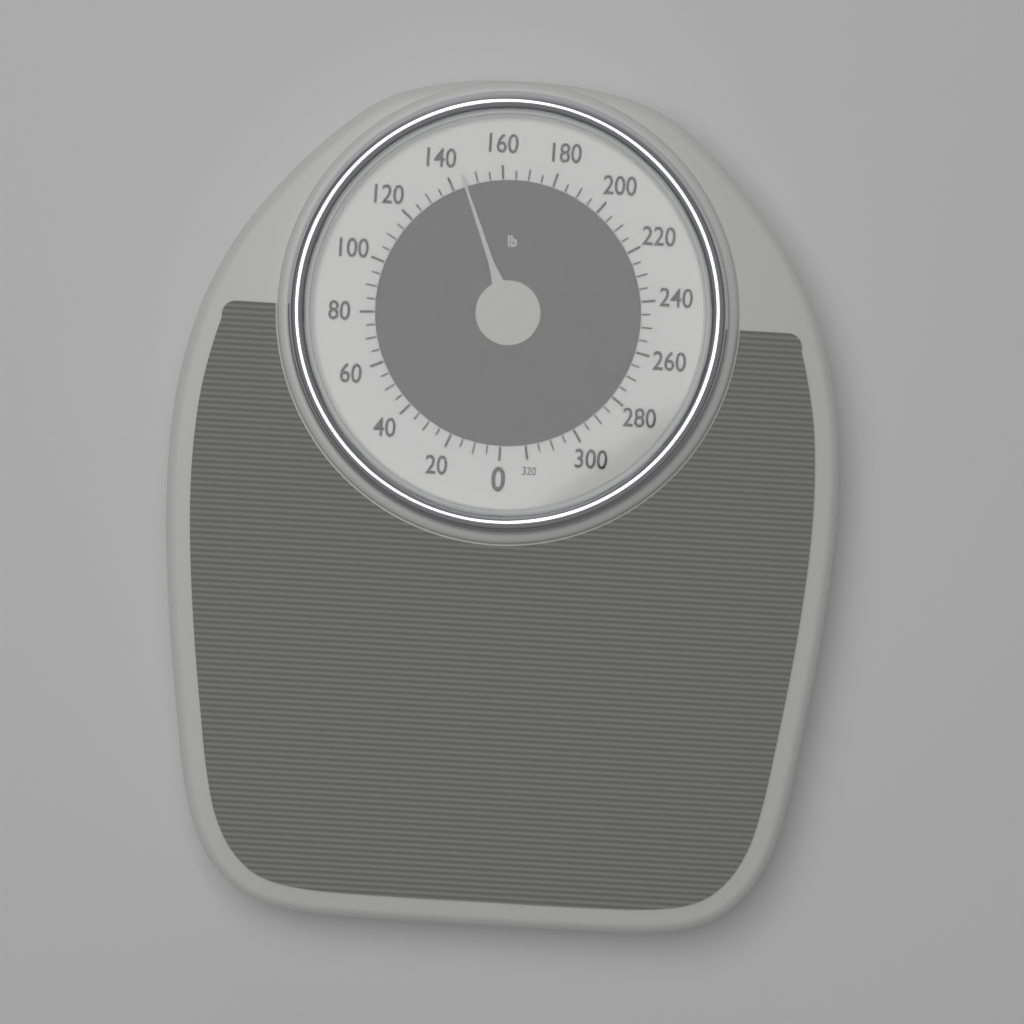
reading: 145 lb
